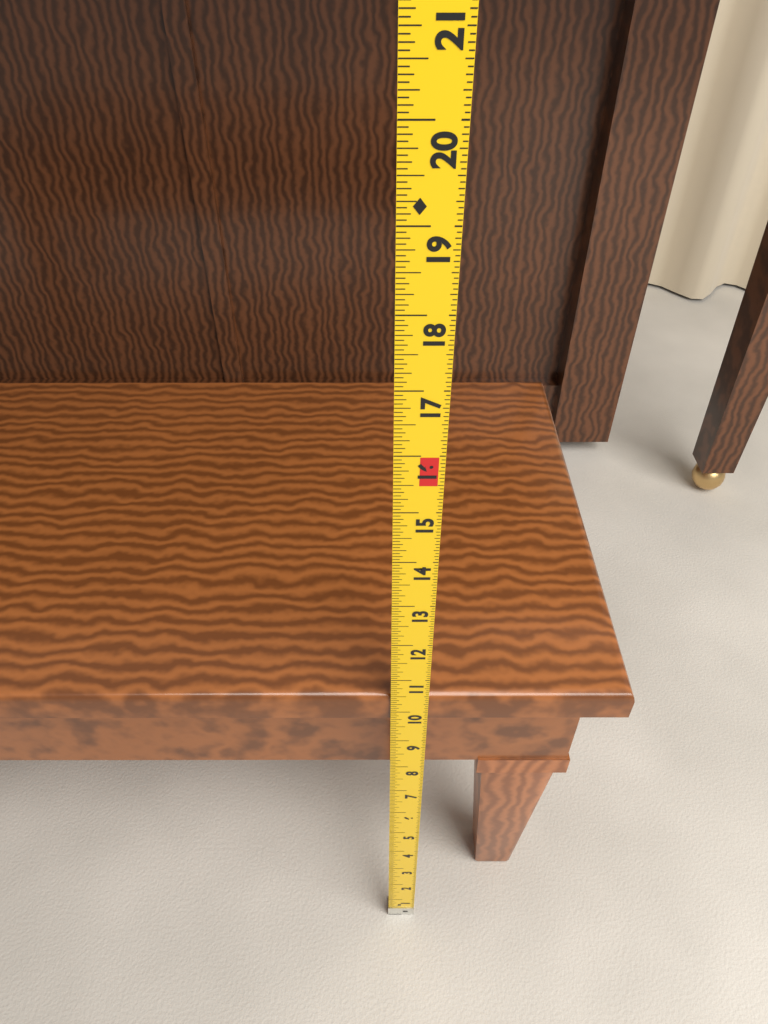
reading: 10.4375 in
